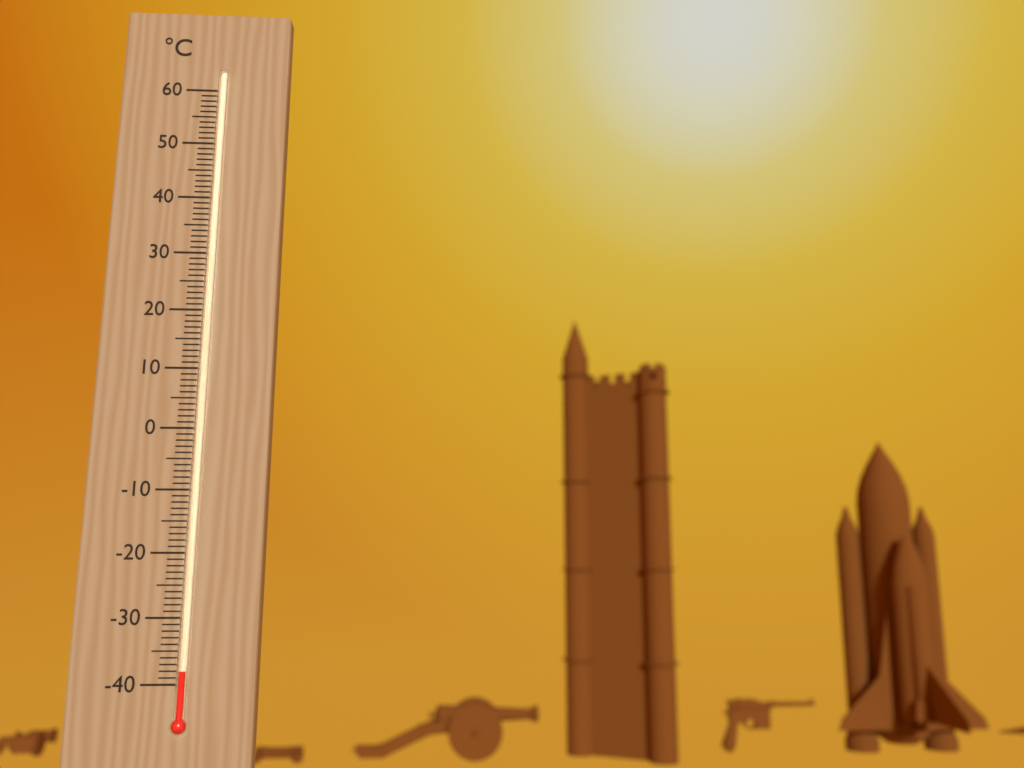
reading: -38 °C
